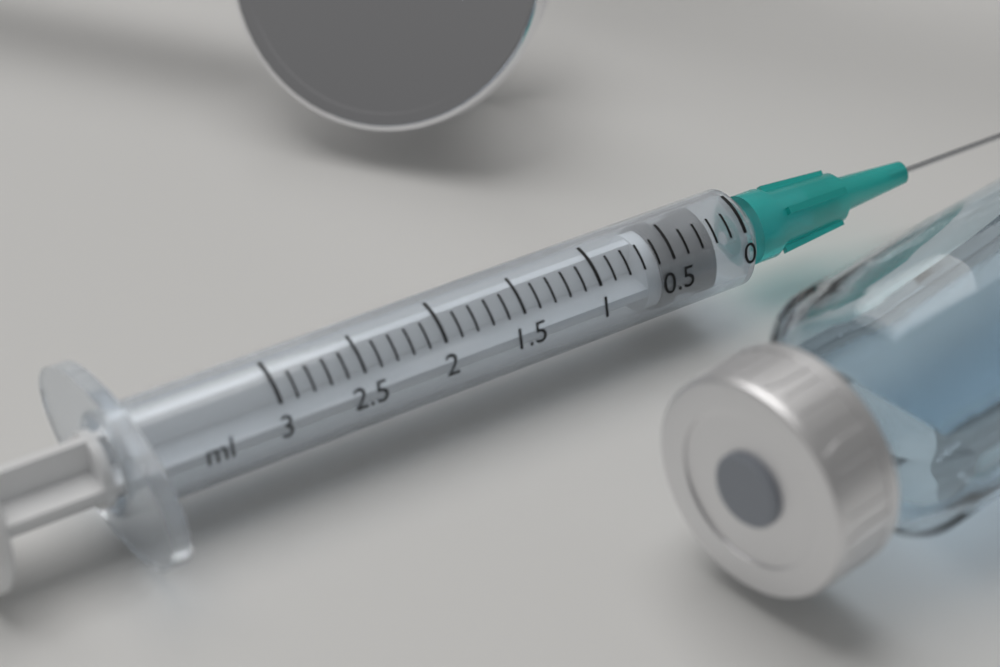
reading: 0.2 ml
